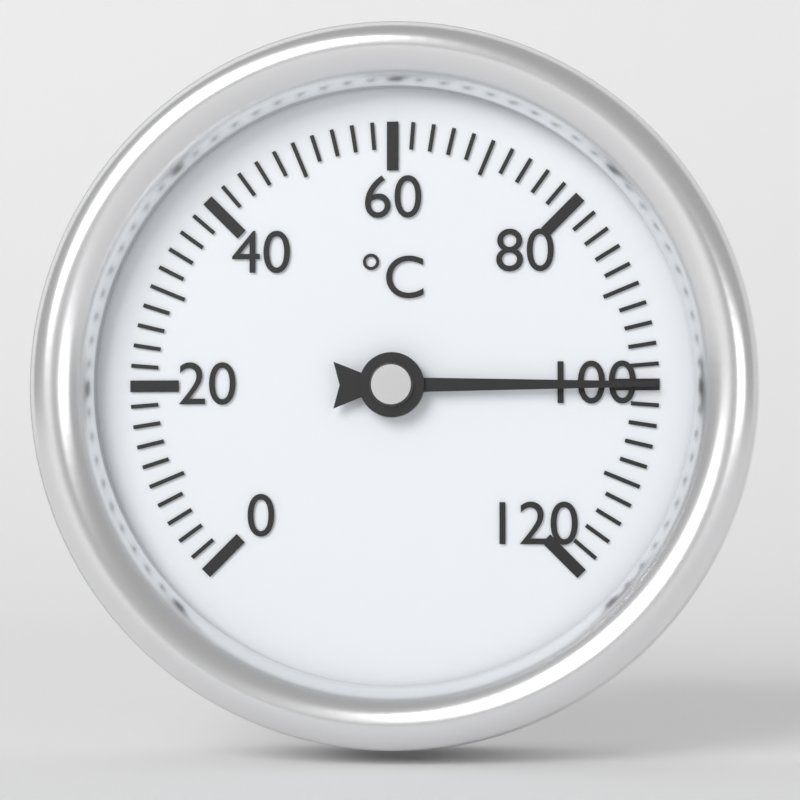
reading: 100 °C
